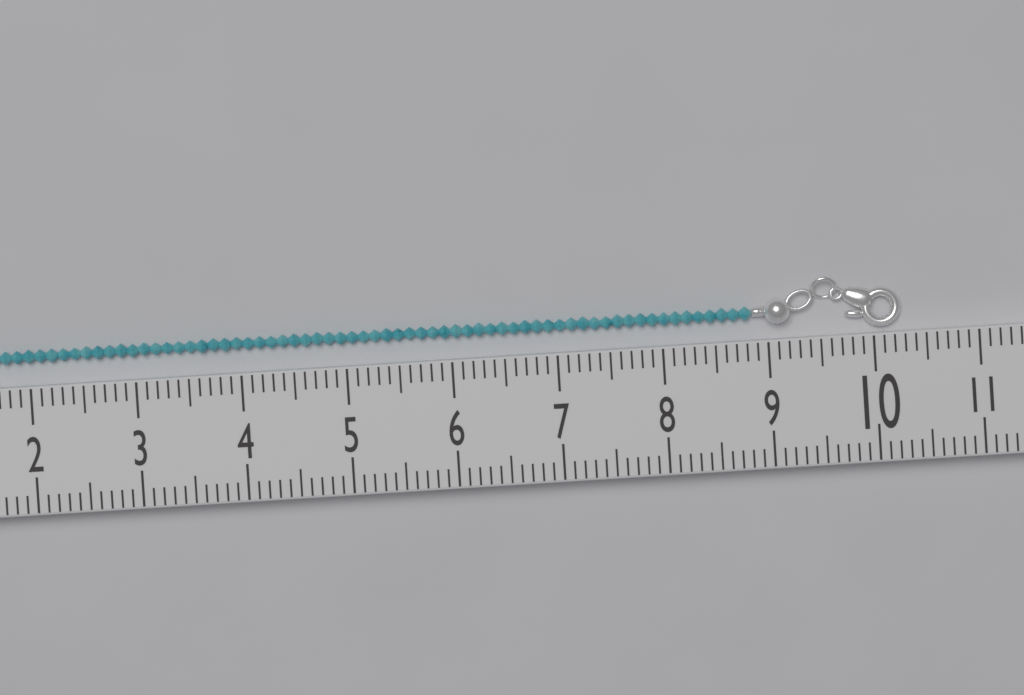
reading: 10.3 (no unit)
